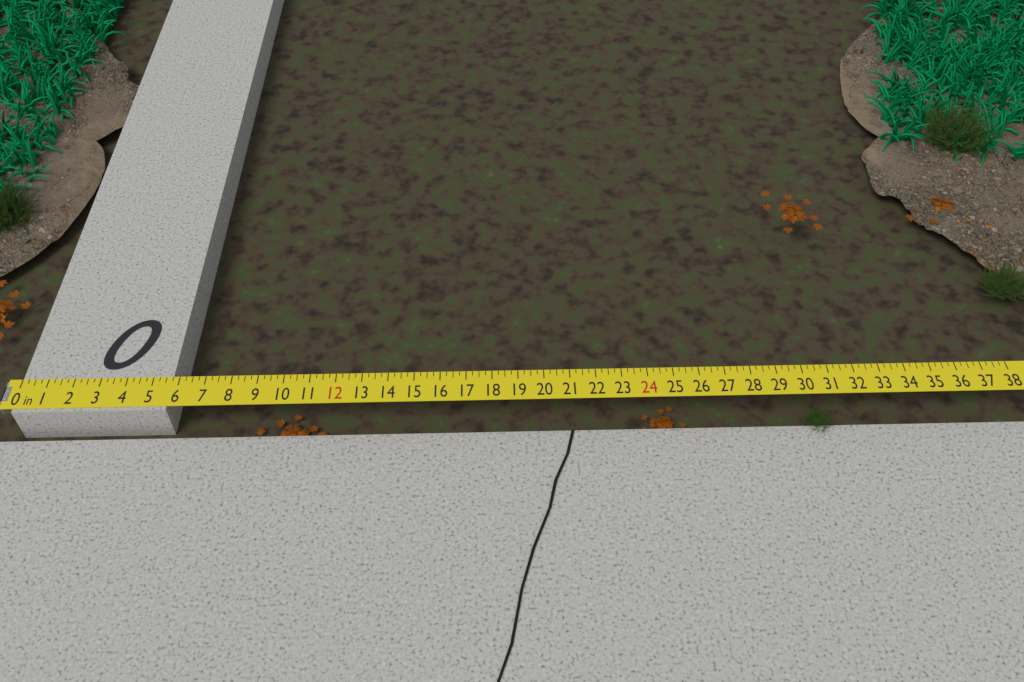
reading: 5.75 in
